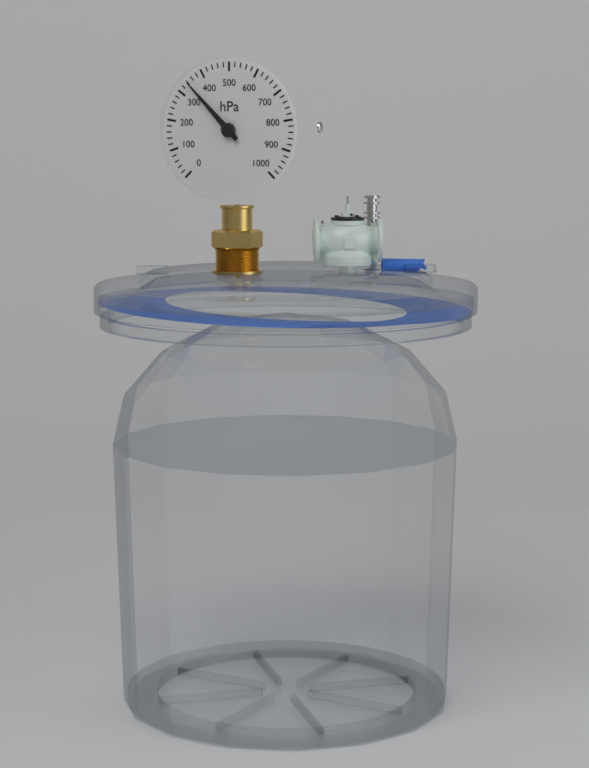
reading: 340 hPa
